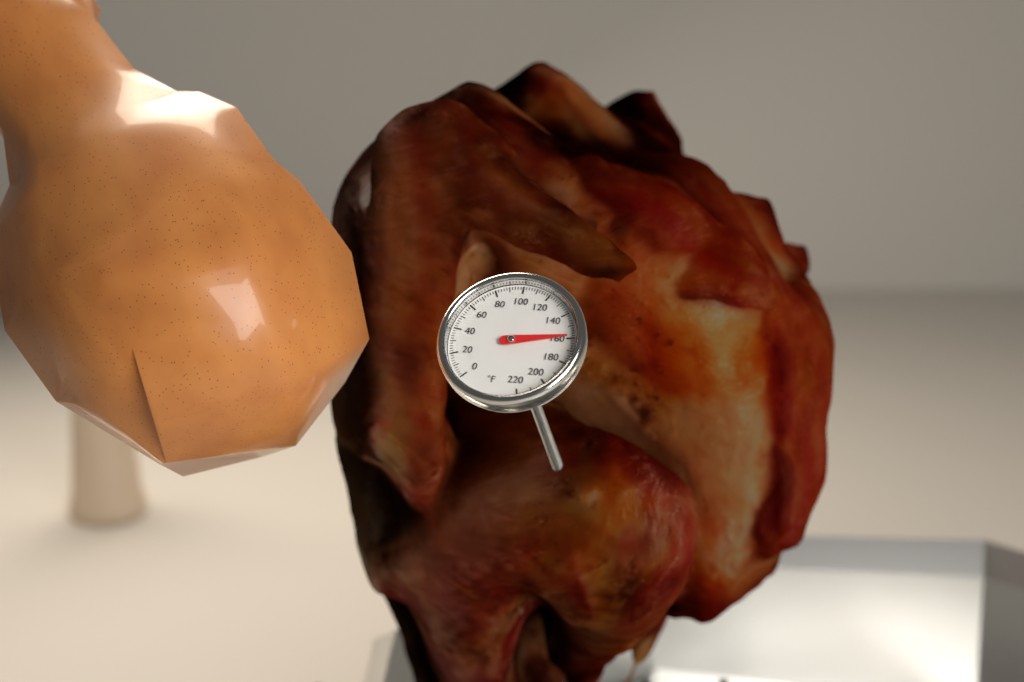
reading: 158 °F
